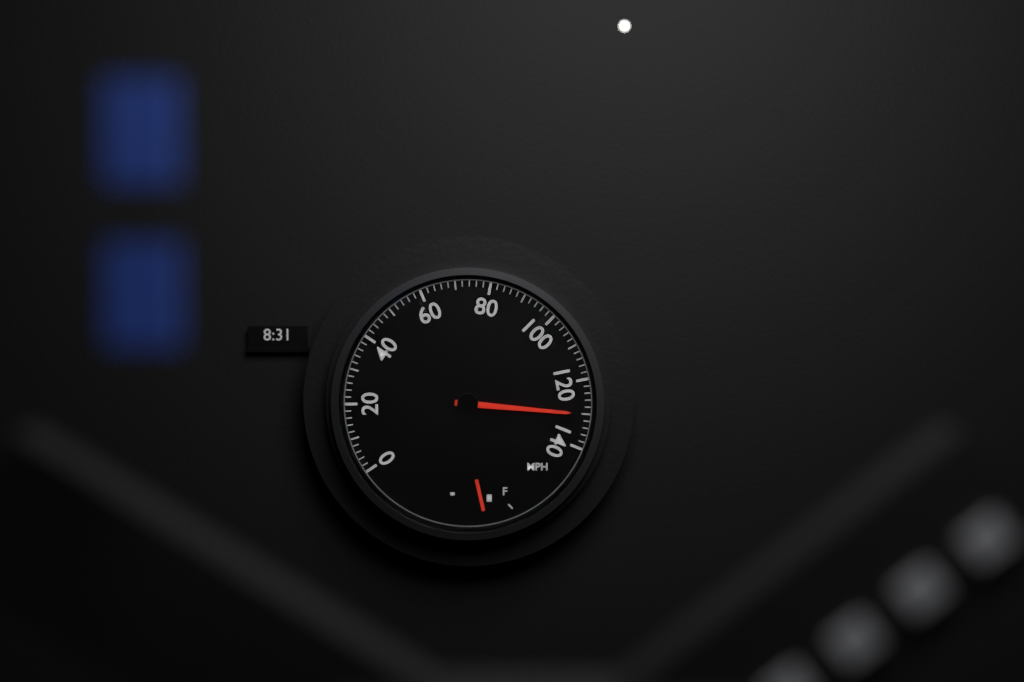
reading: 130 mph
